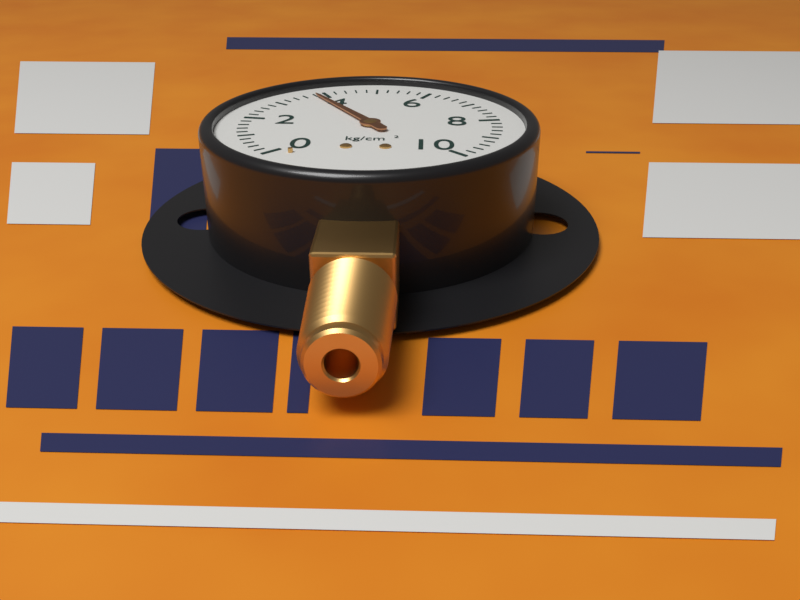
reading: 3.8 kg/cm²
